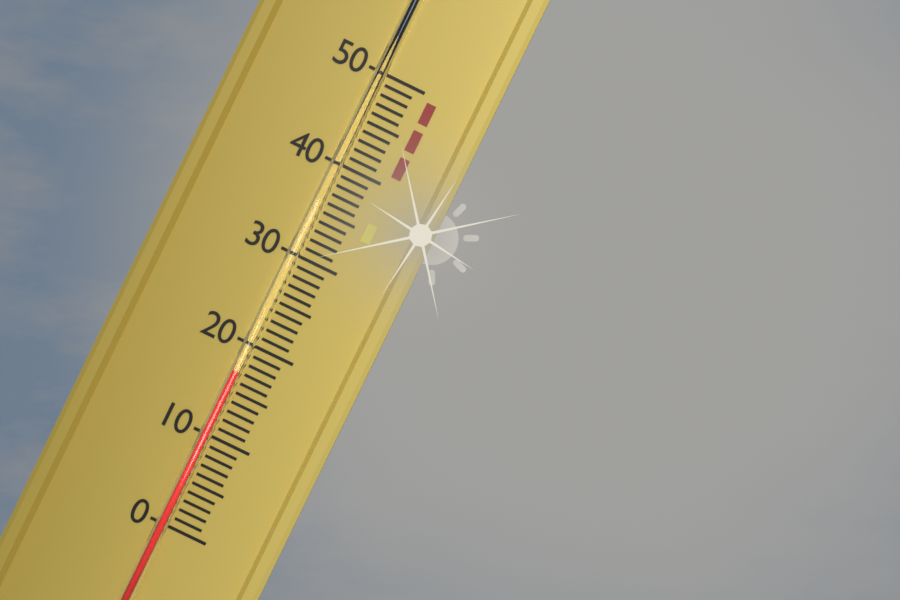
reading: 17 (no unit)
